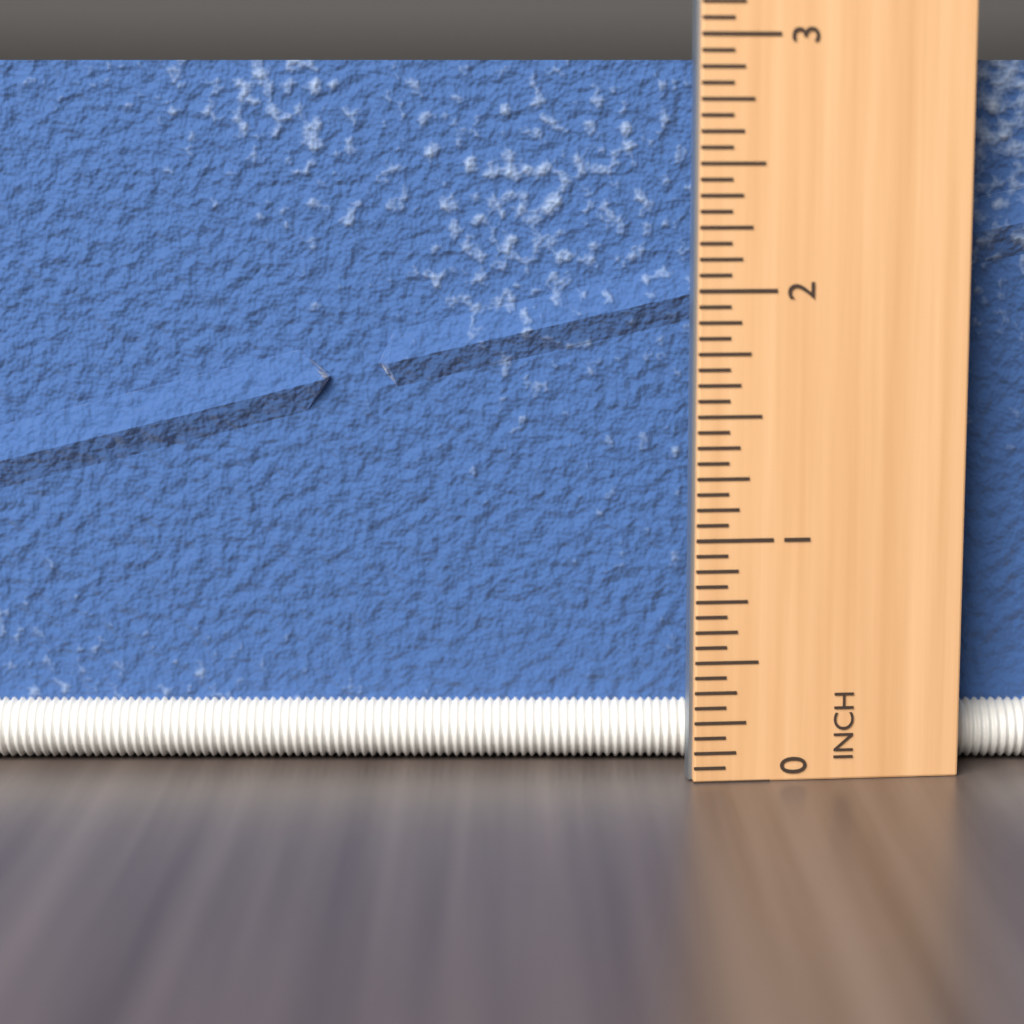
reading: 2.9375 in
